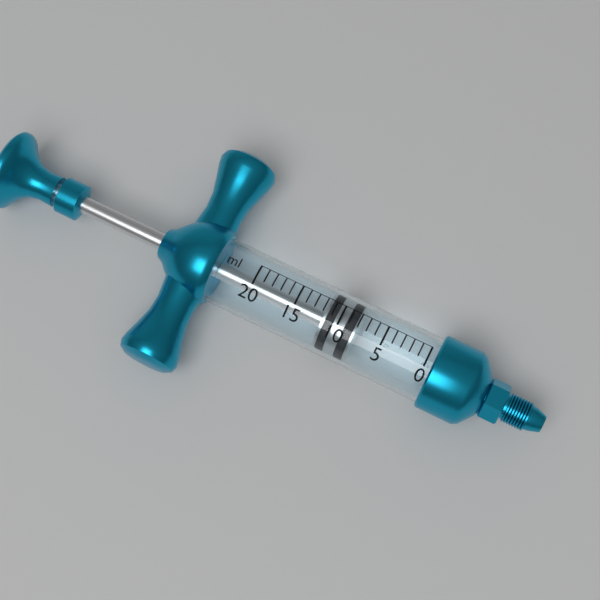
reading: 8 ml
